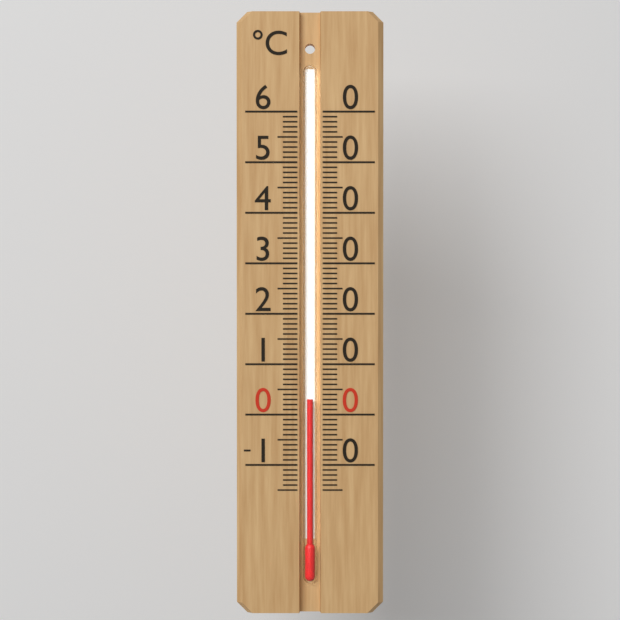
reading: 3 °C
